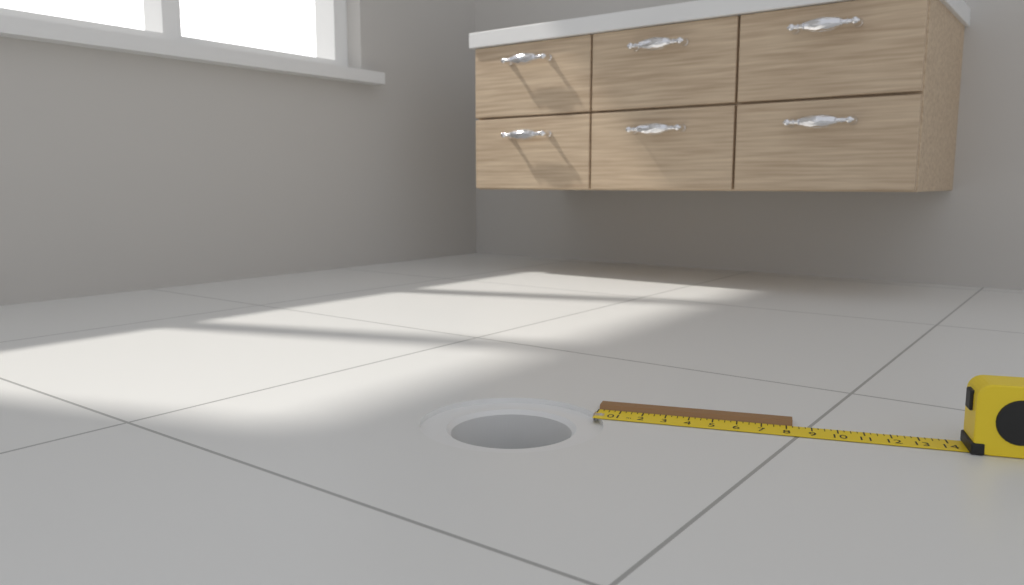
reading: 8.25 in
